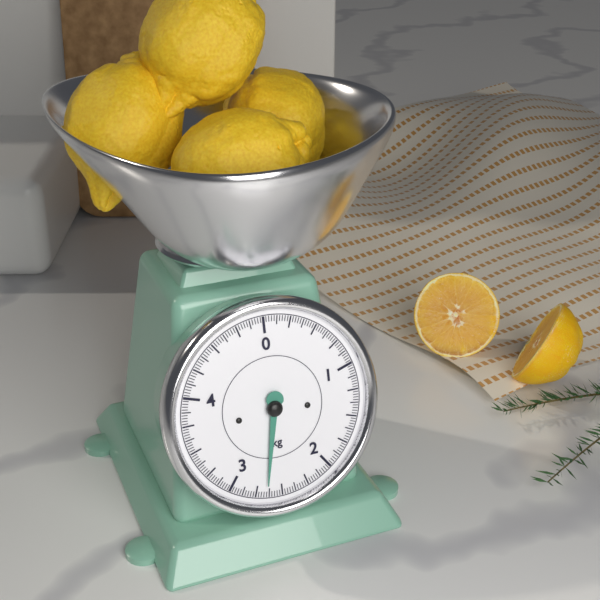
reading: 2.650 kg
